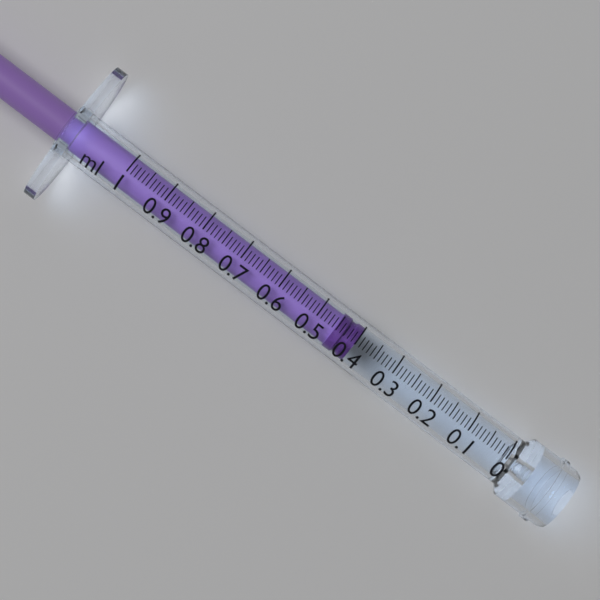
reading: 0.40 ml
